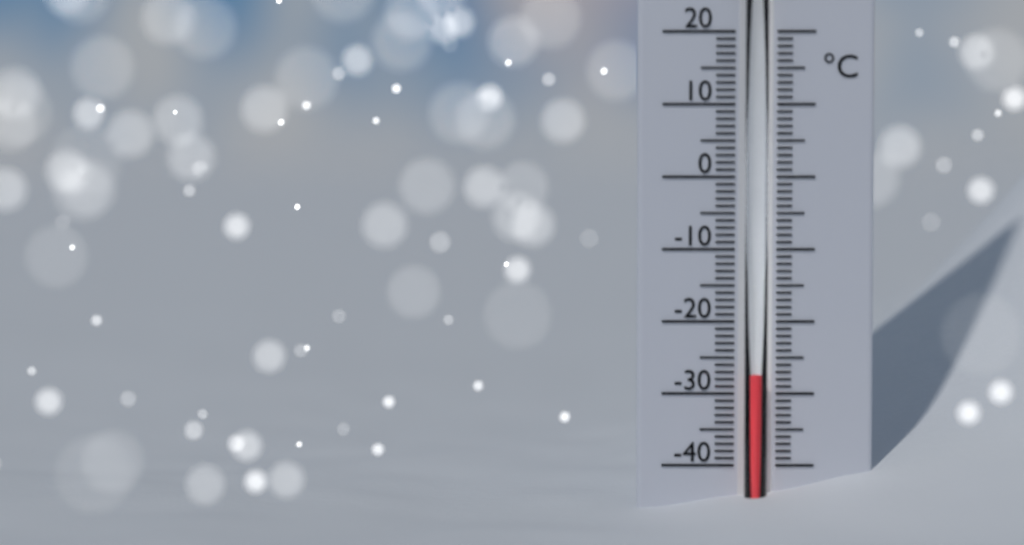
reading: -27 °C
